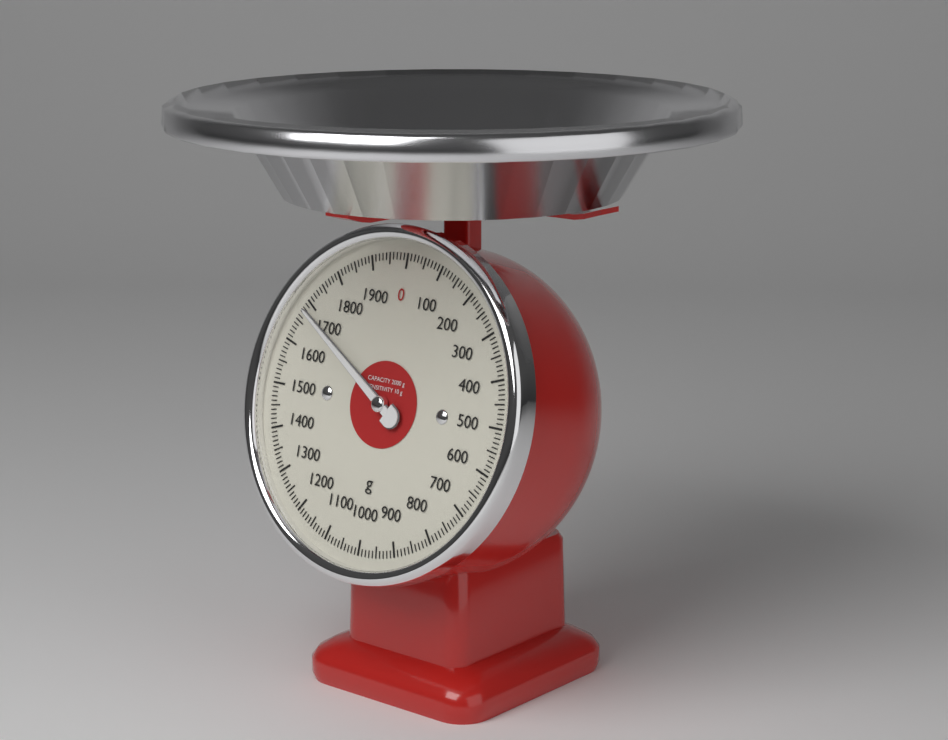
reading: 1680 g
